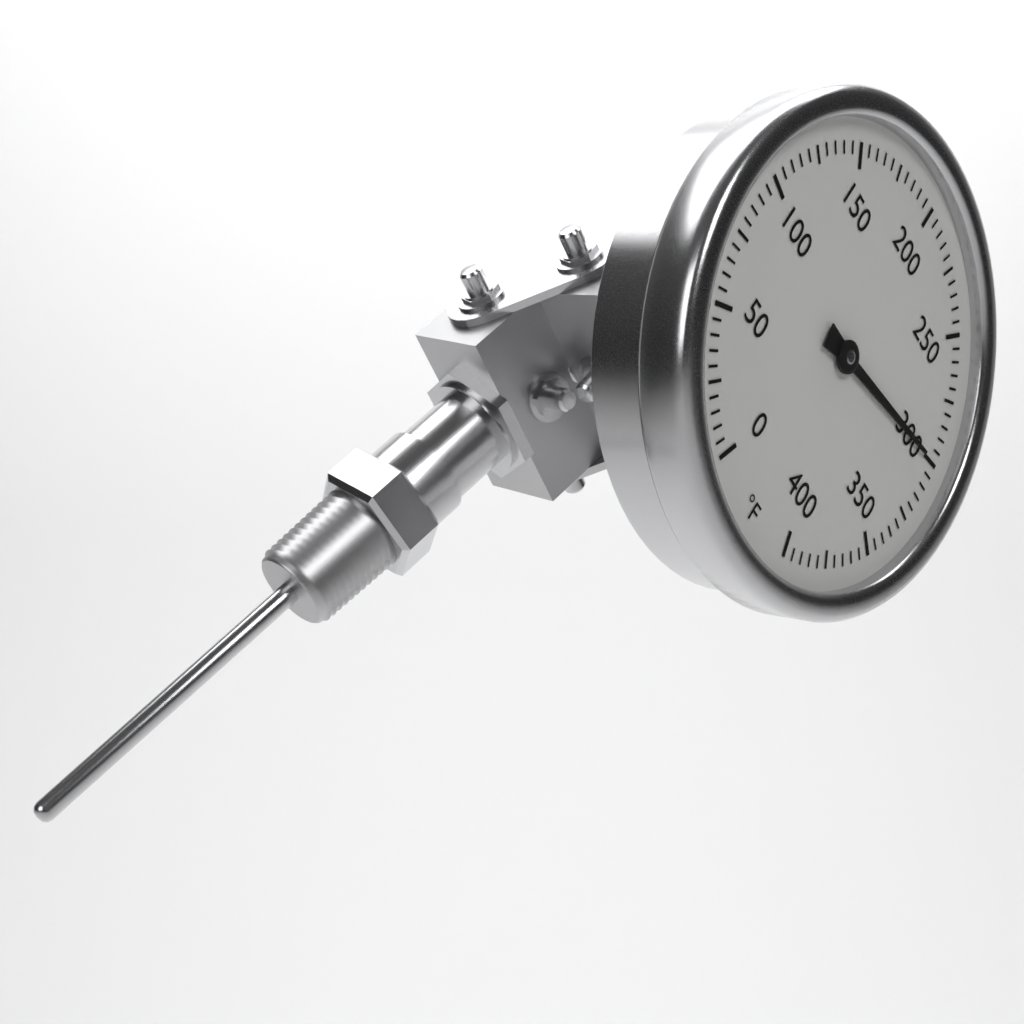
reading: 300 °F
